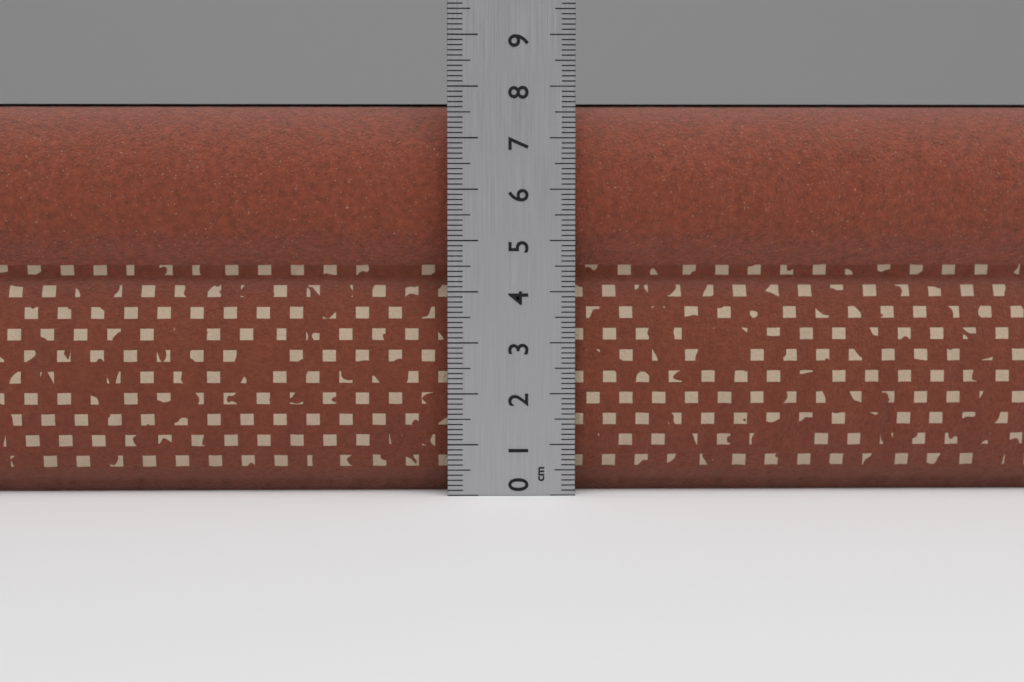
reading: 7.7 cm
